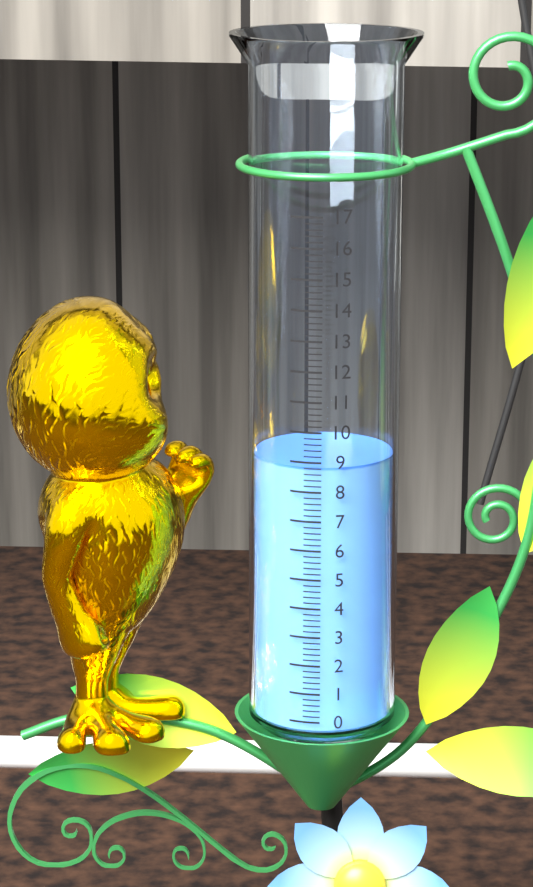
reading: 8.8 (no unit)
